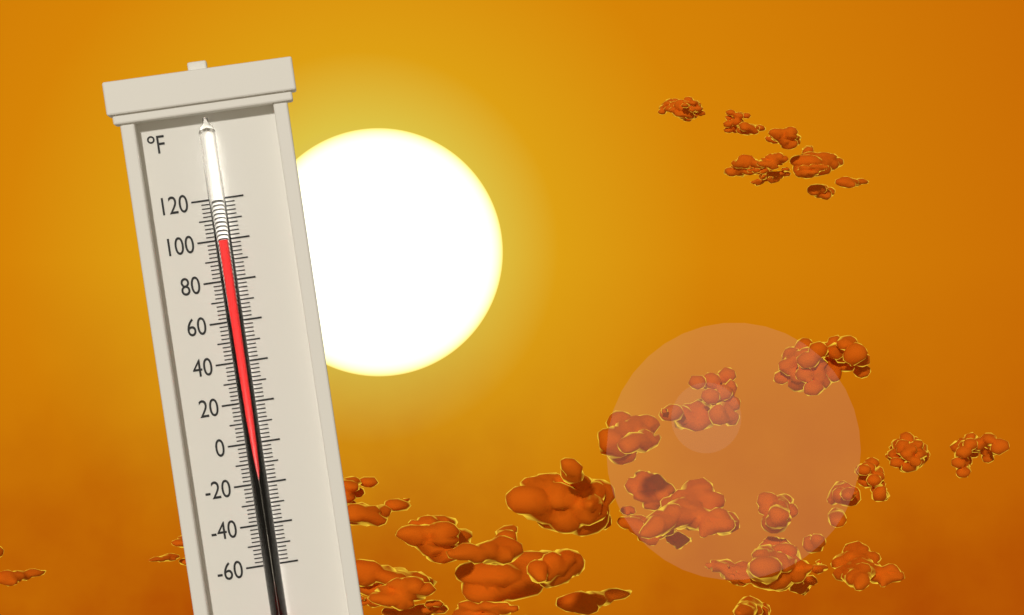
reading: 100 °F
